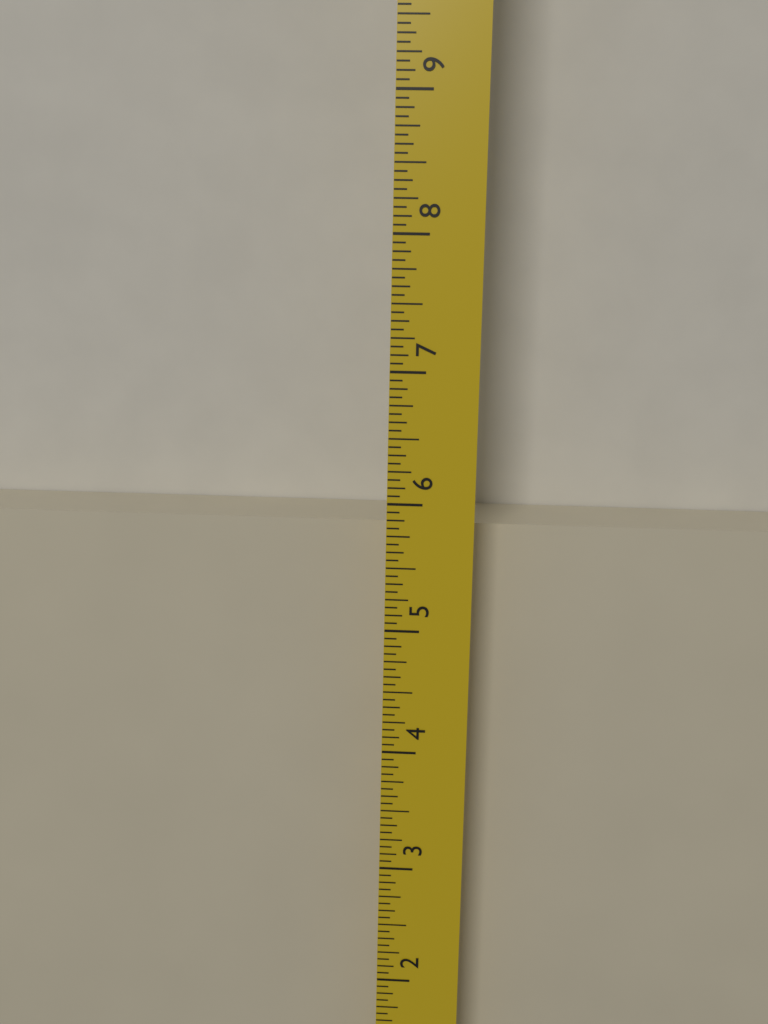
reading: 5.7500 in
